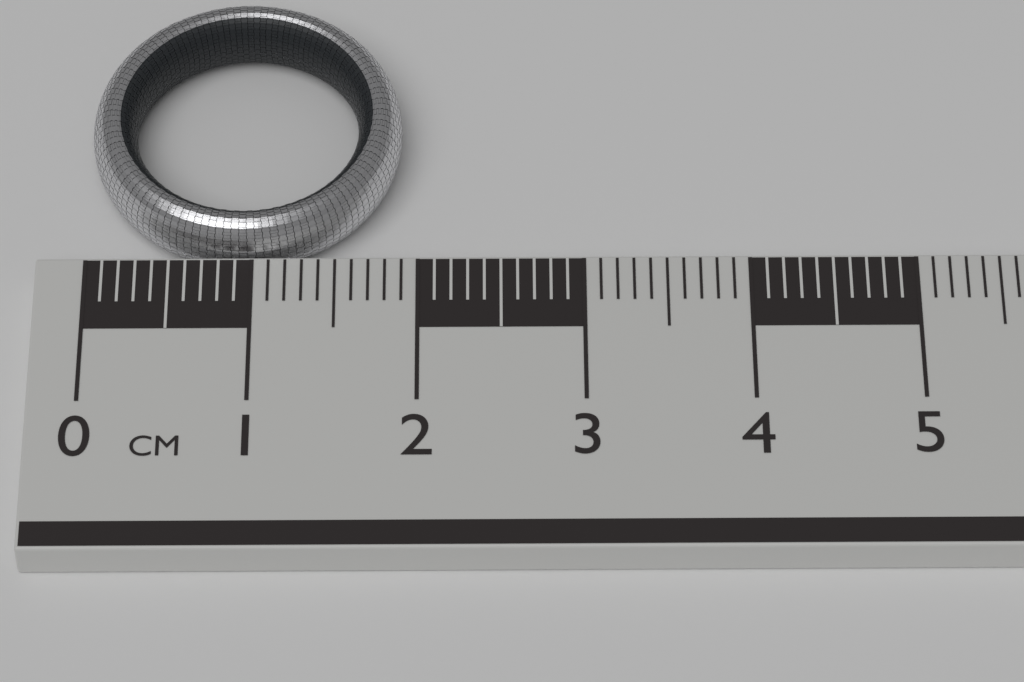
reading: 1.9 cm
